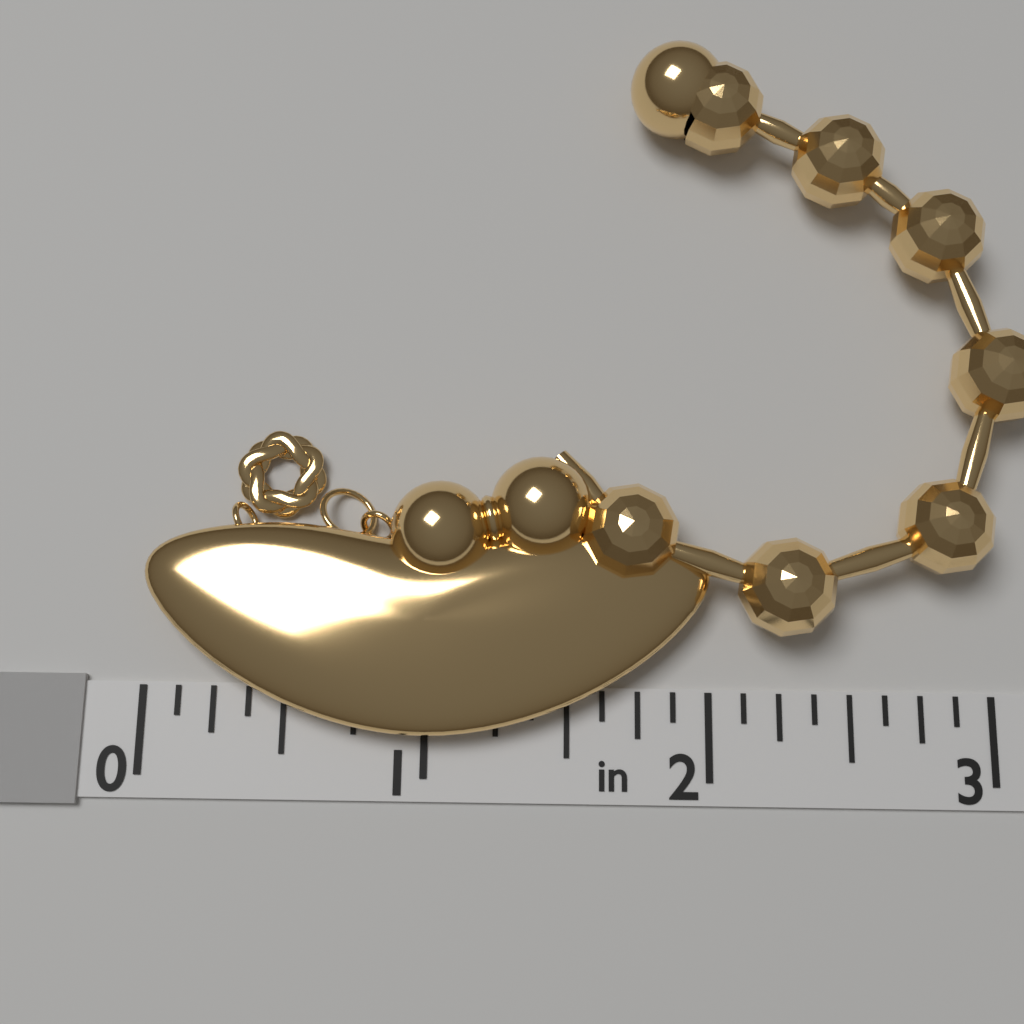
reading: 2.000 in
